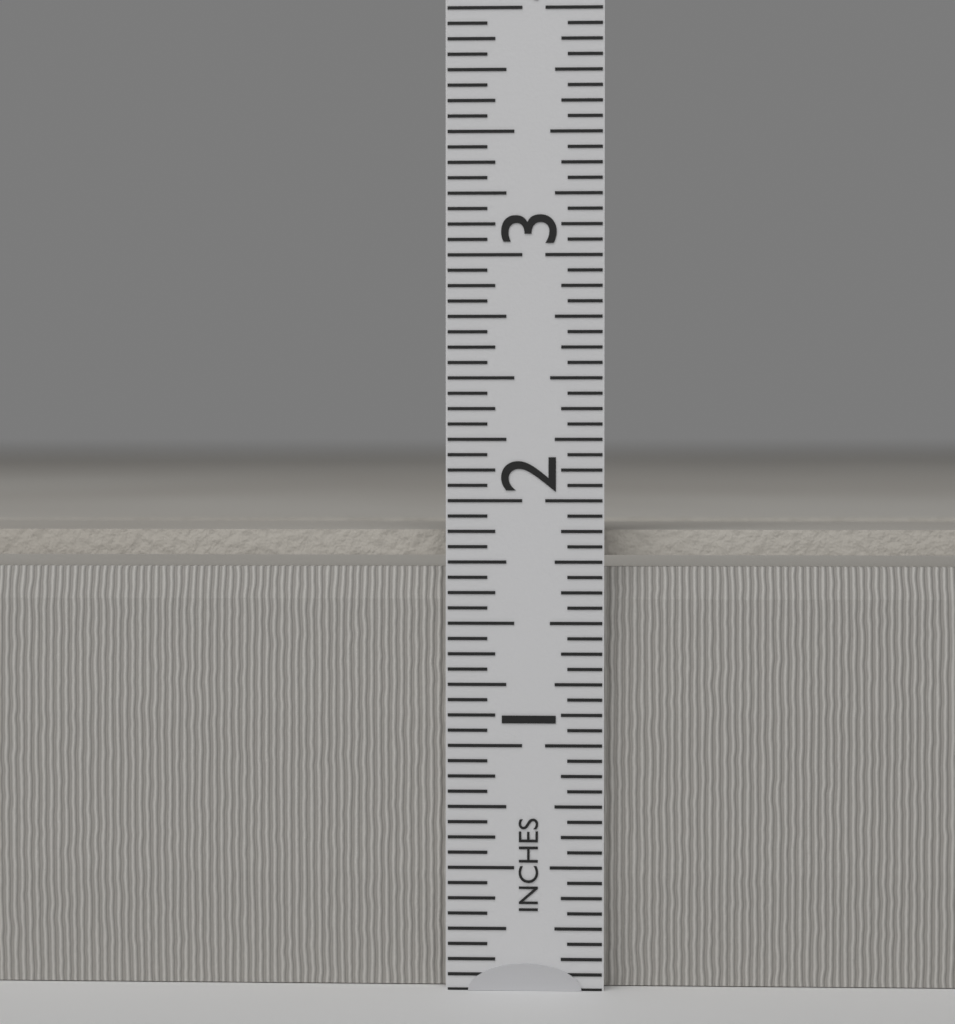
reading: 1.8750 in
